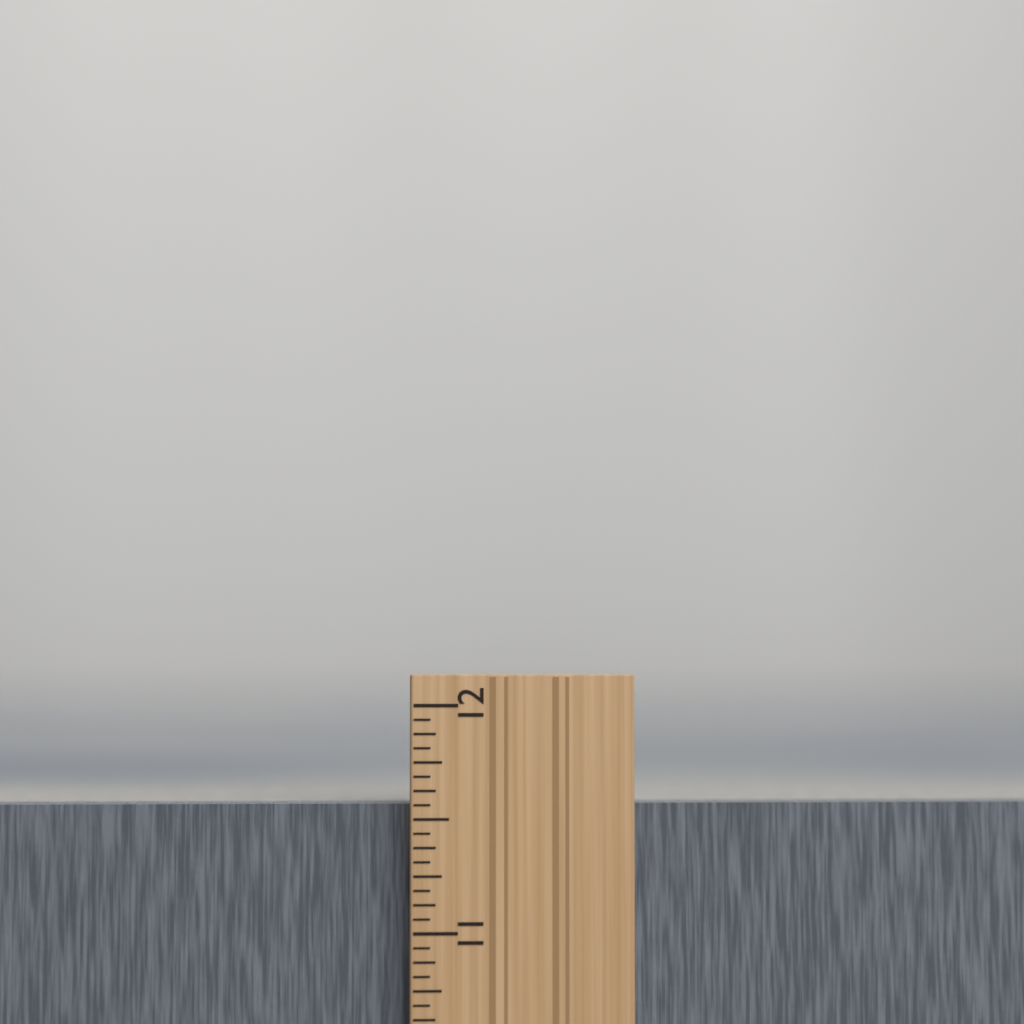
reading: 11.5625 in
